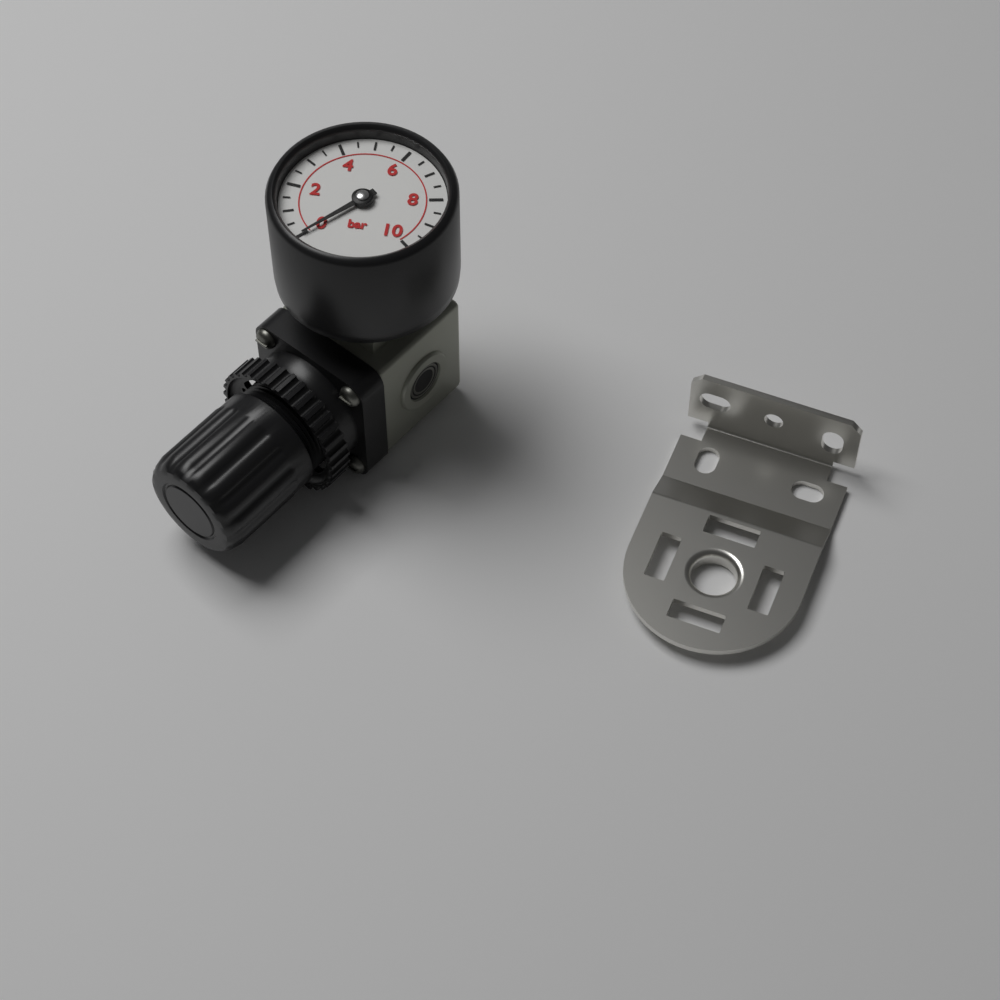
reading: 0.0 bar
